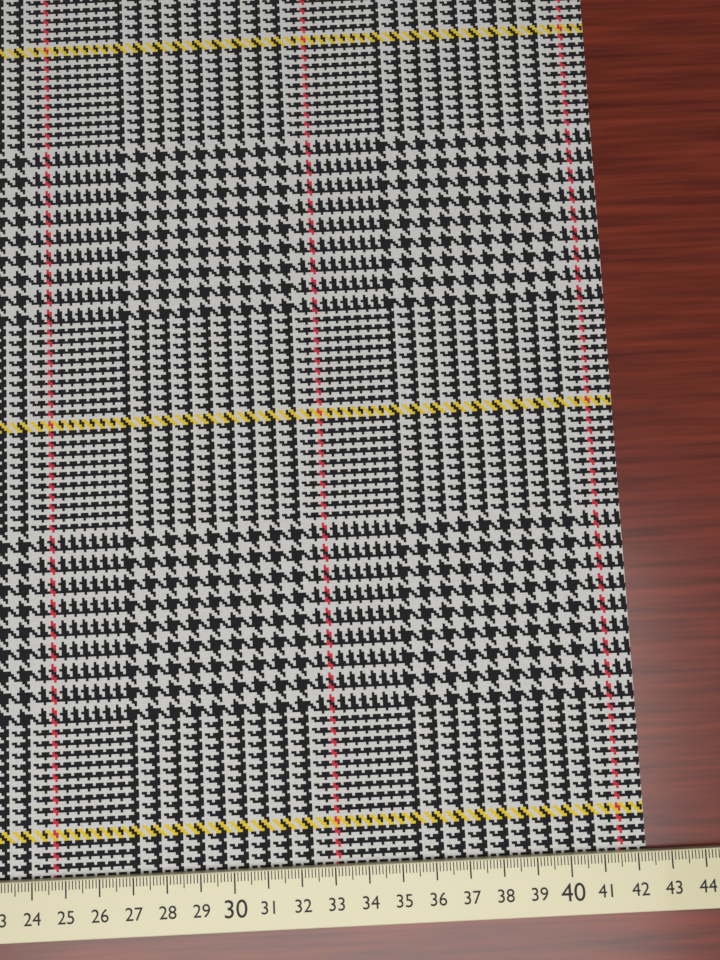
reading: 42.3 cm
